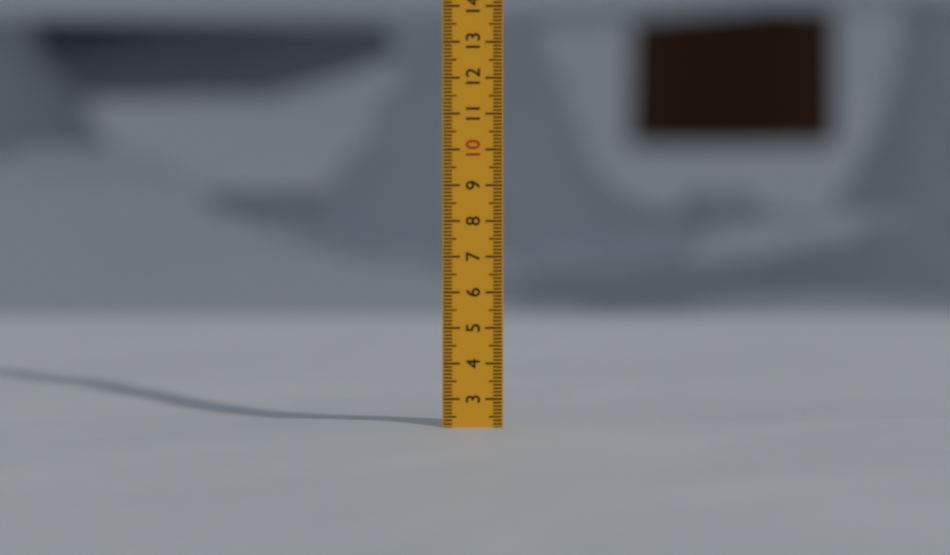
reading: 2.2 (no unit)
